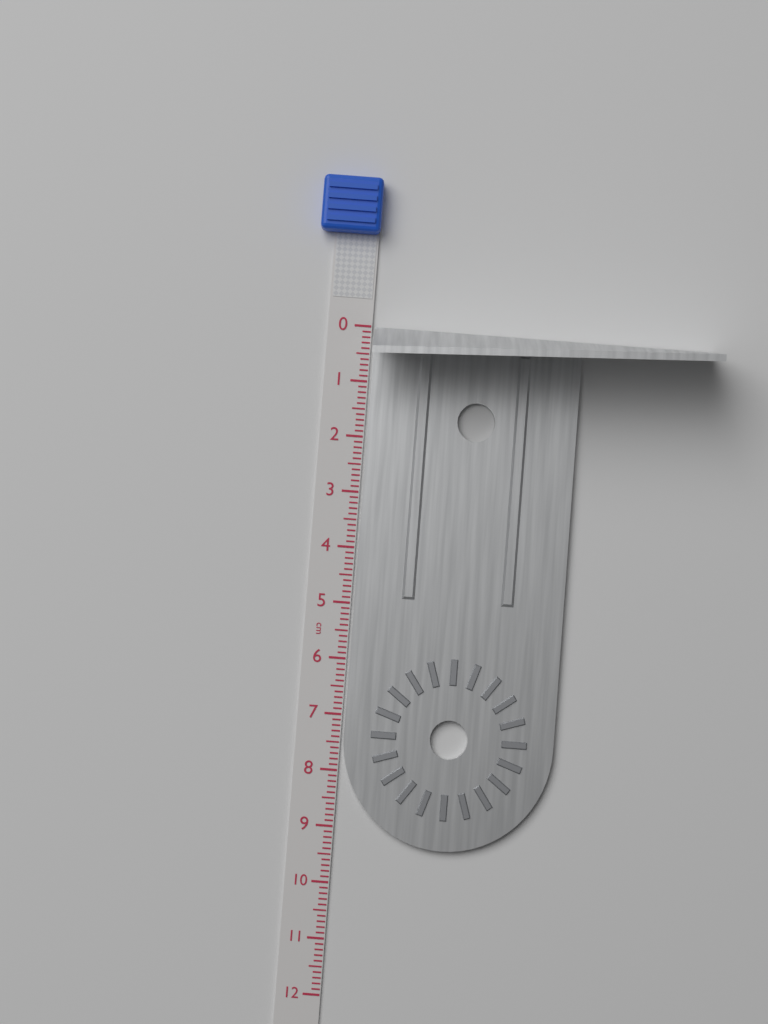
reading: 9.3 cm
